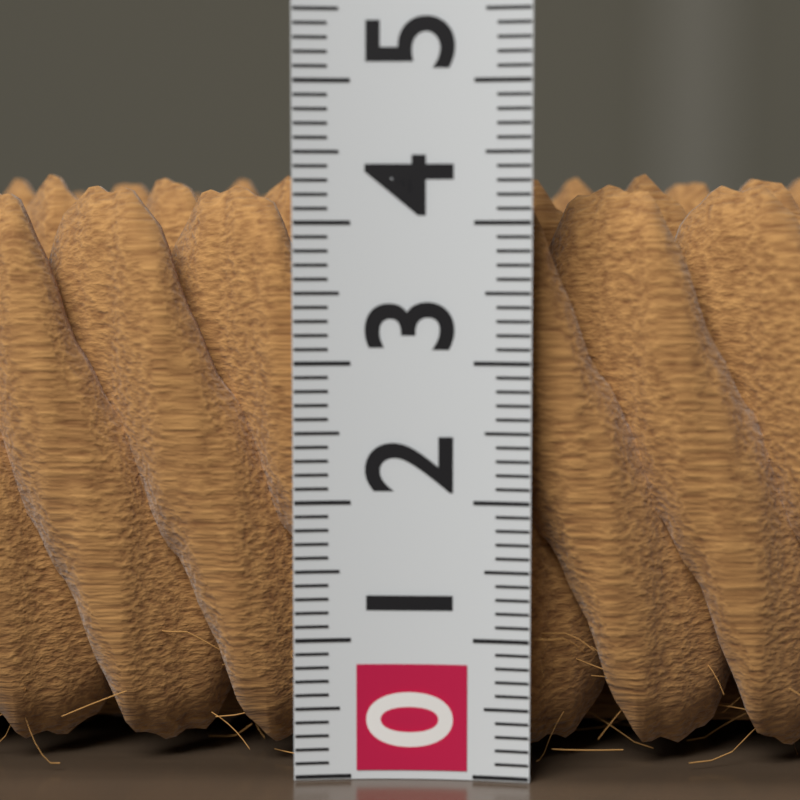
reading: 4.4 (no unit)
